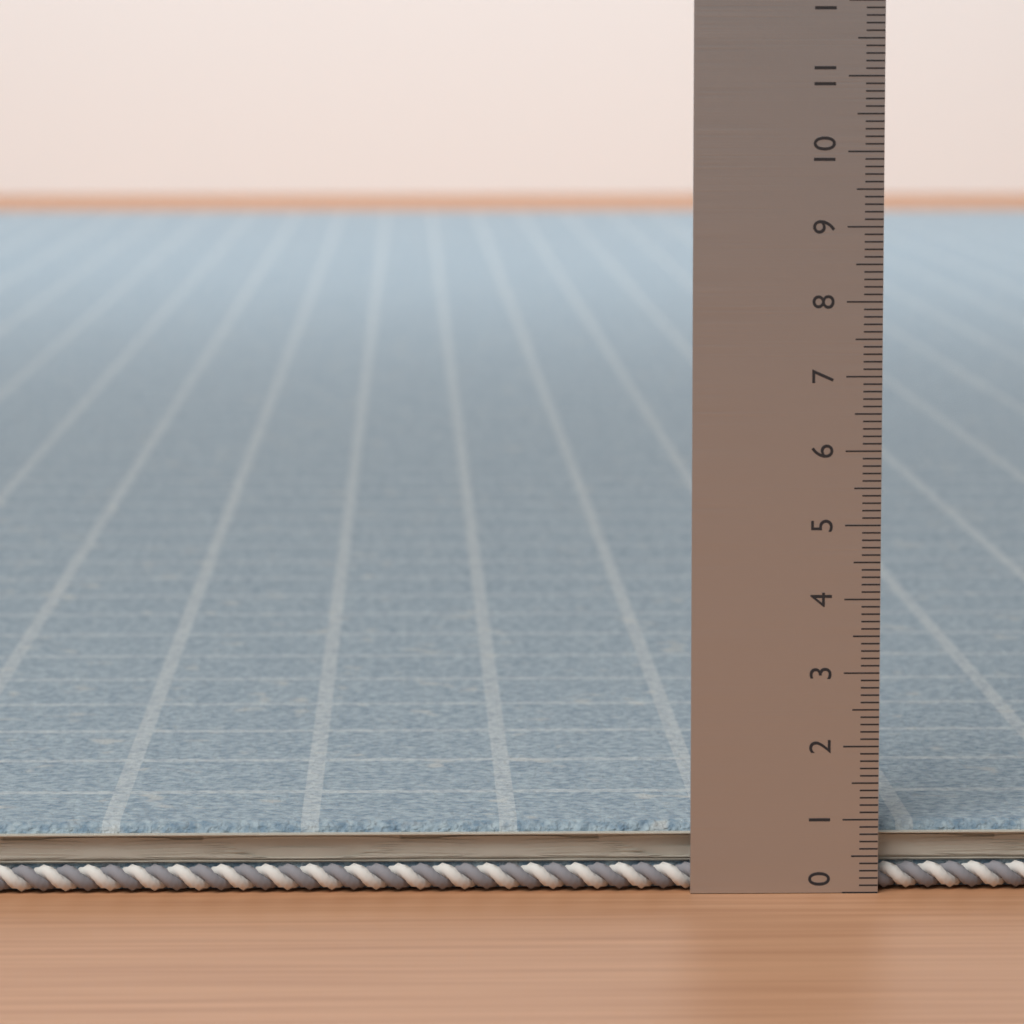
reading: 0.9 (no unit)
